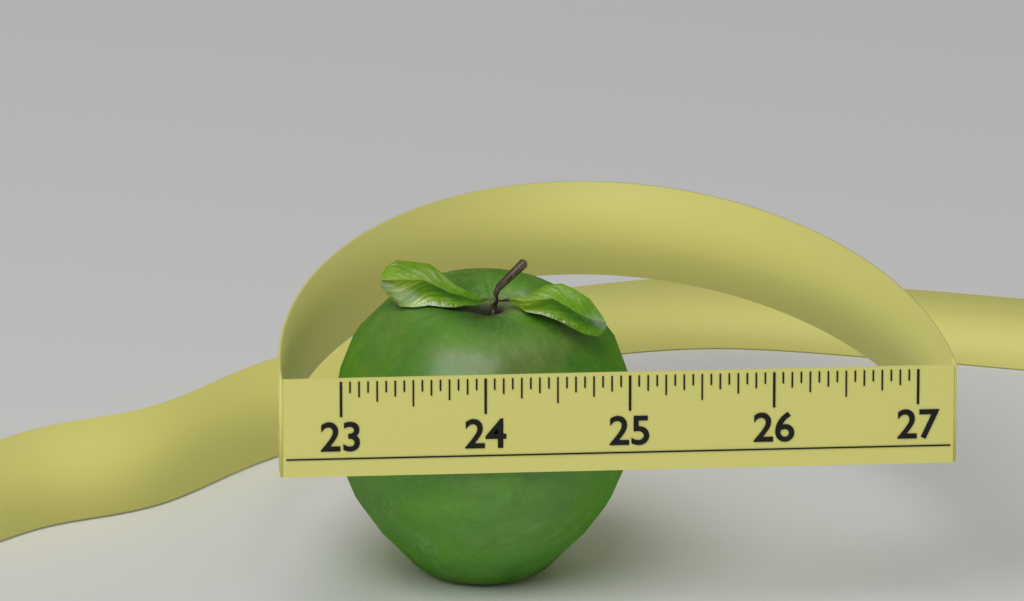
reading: 25.1250 (no unit)
